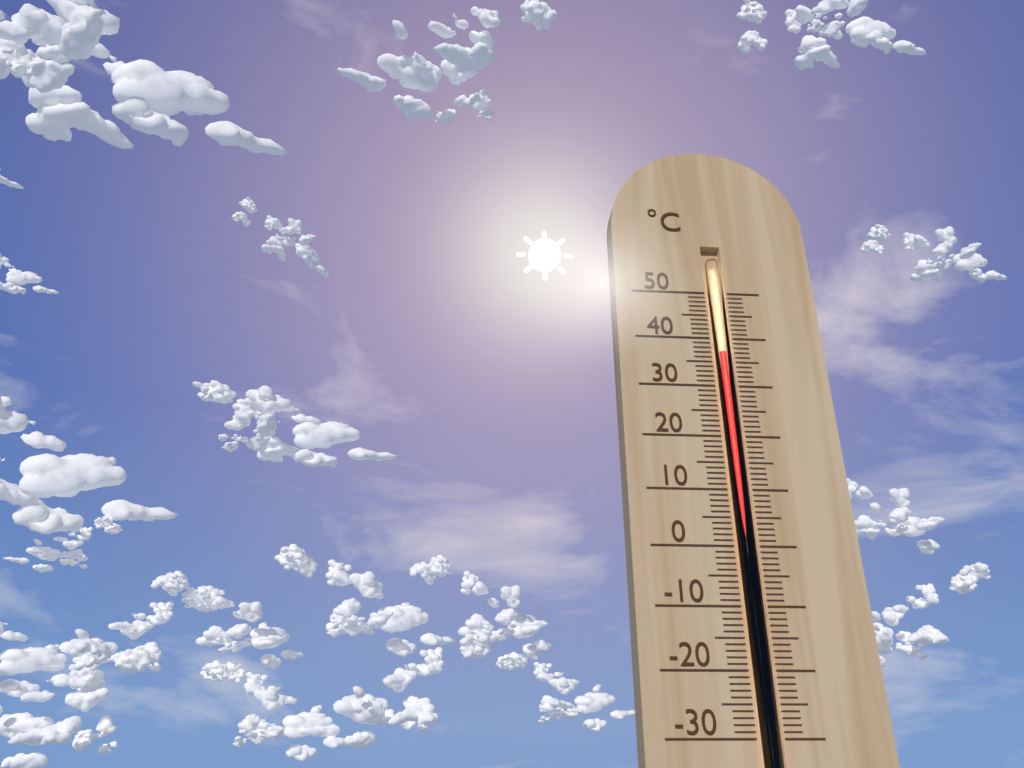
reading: 37 °C
